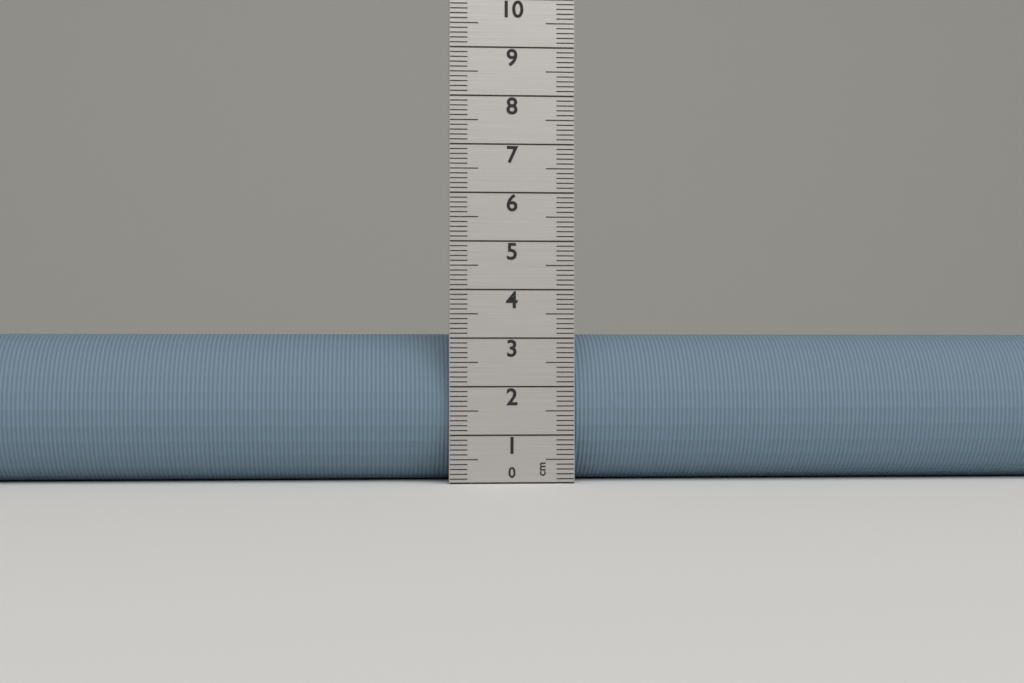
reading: 3.1 cm
